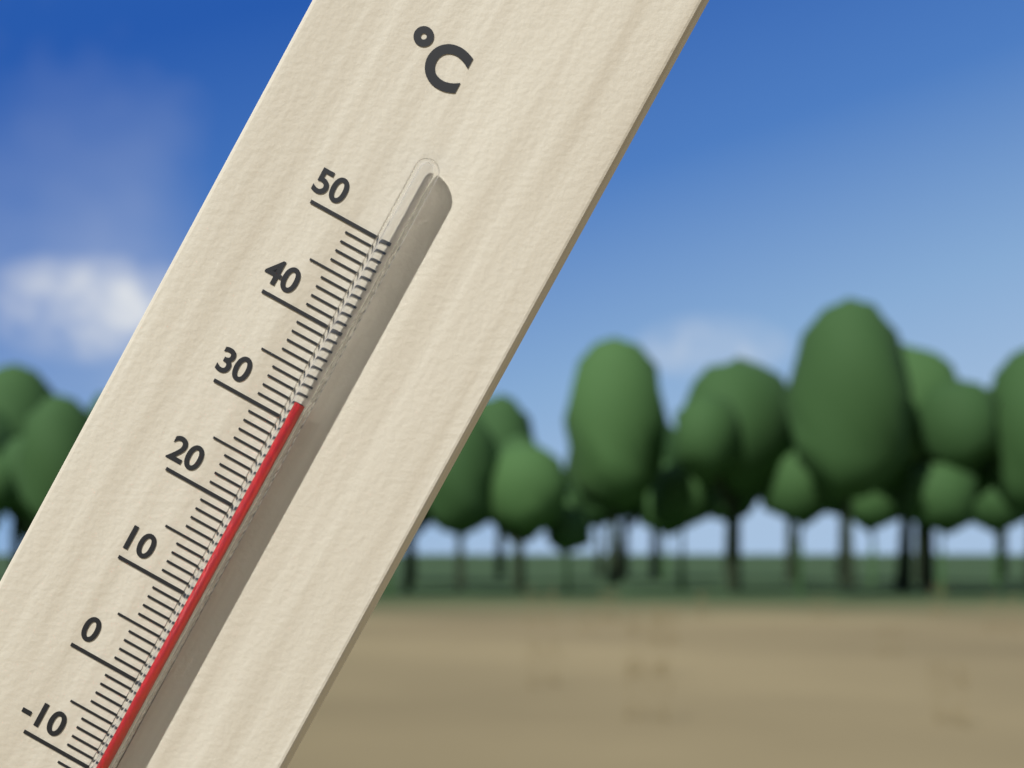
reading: 32 °C
